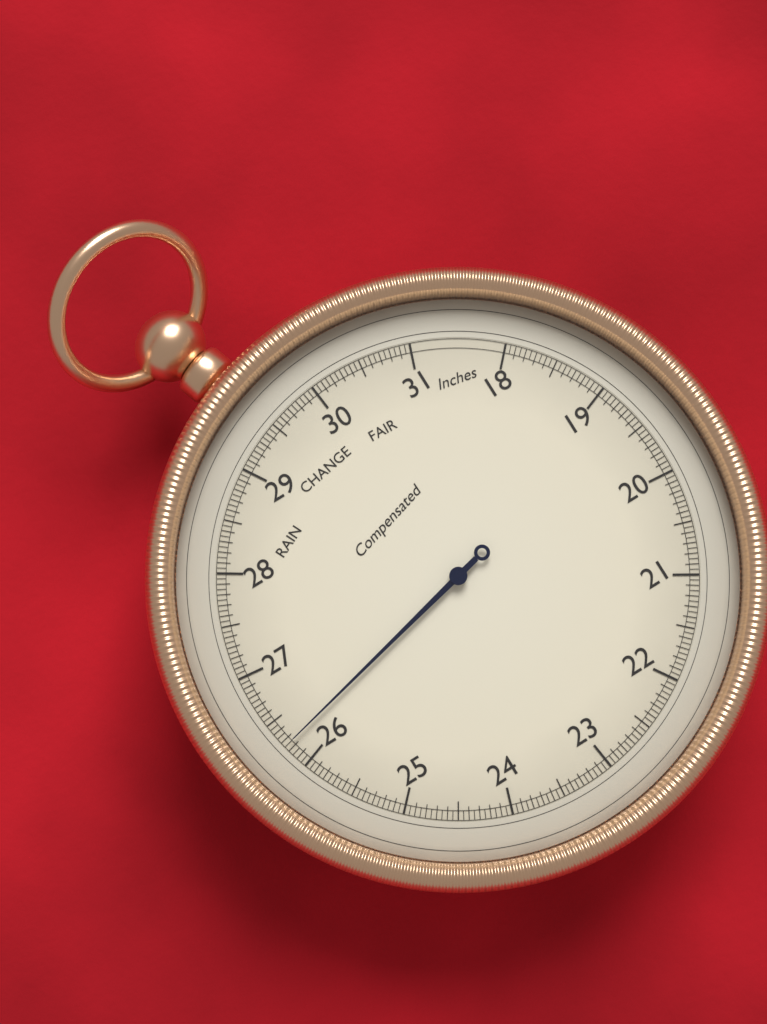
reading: 26.25 inHg
